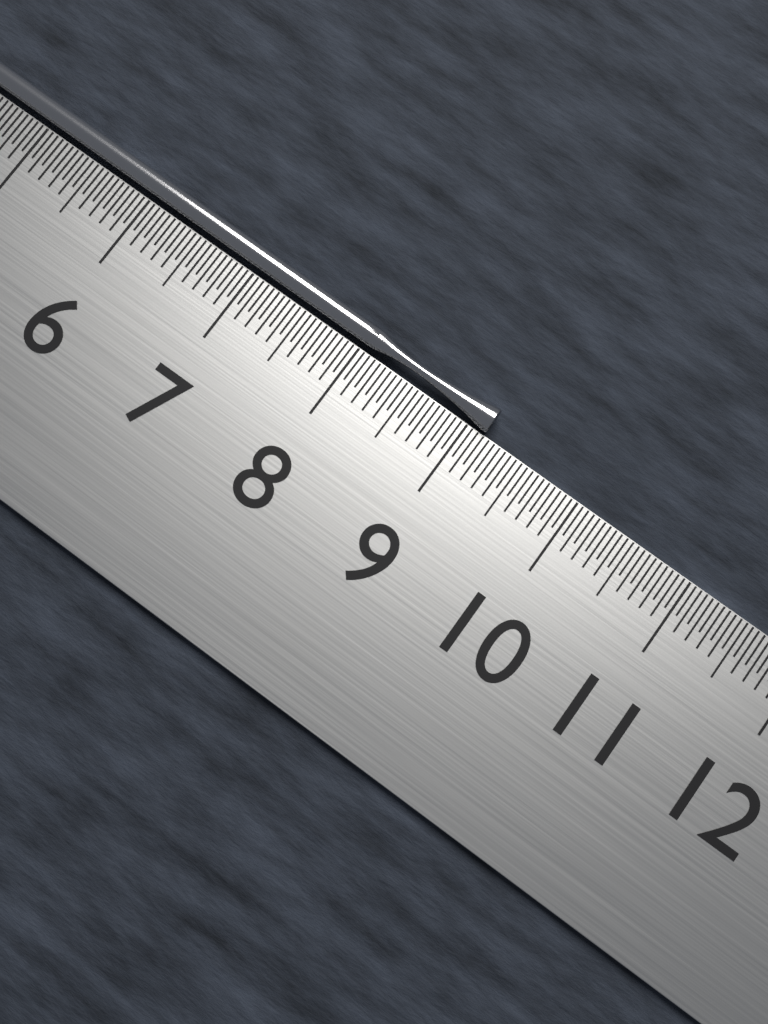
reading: 9.15 cm
